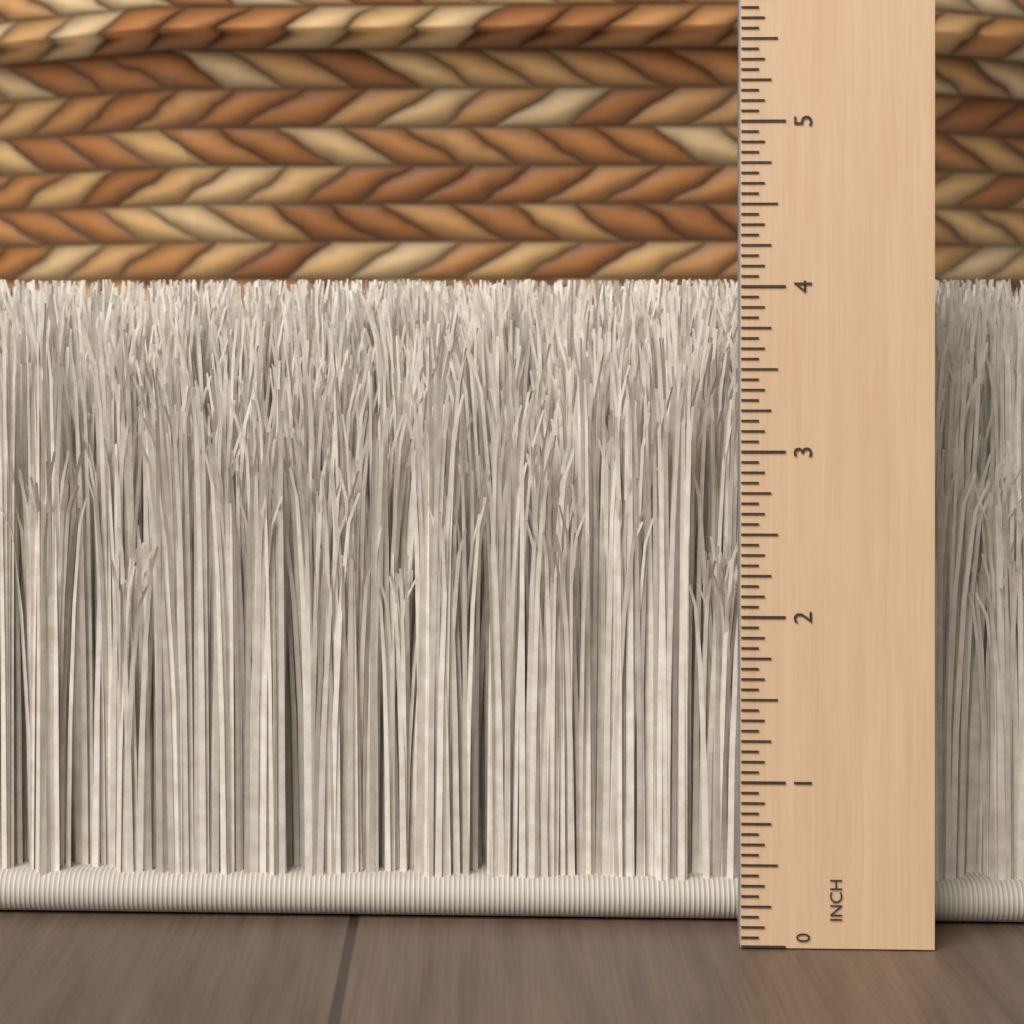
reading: 4.0625 in
